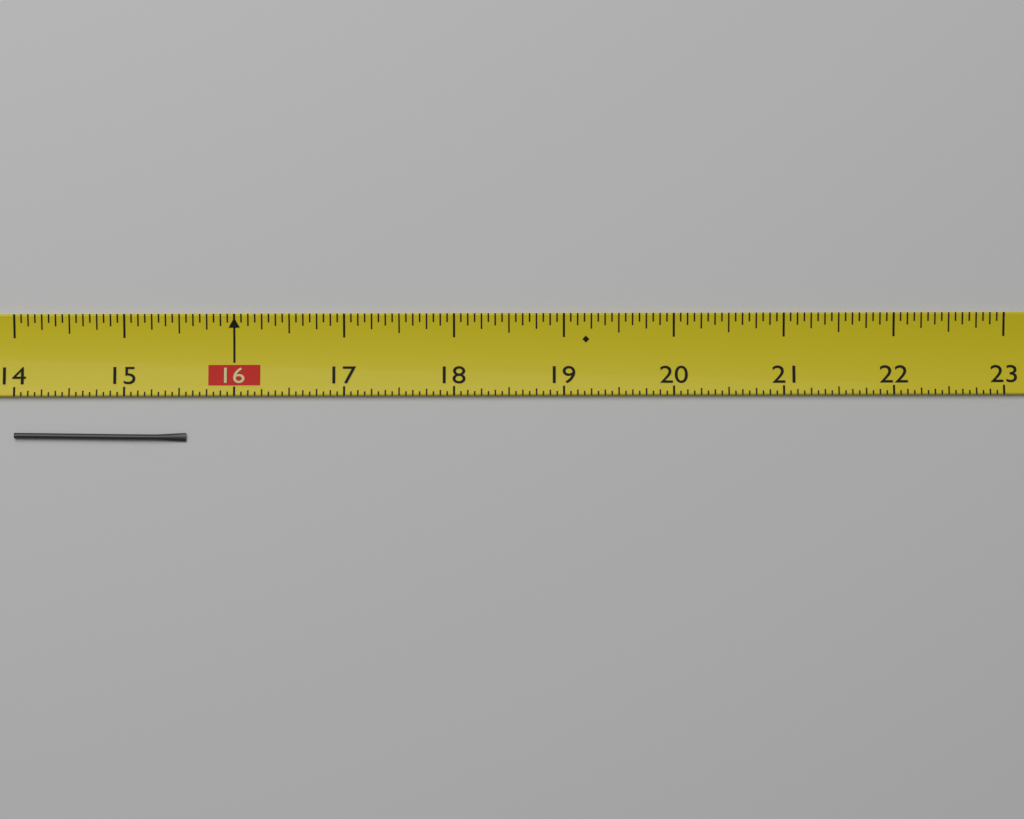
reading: 15.5625 (no unit)
